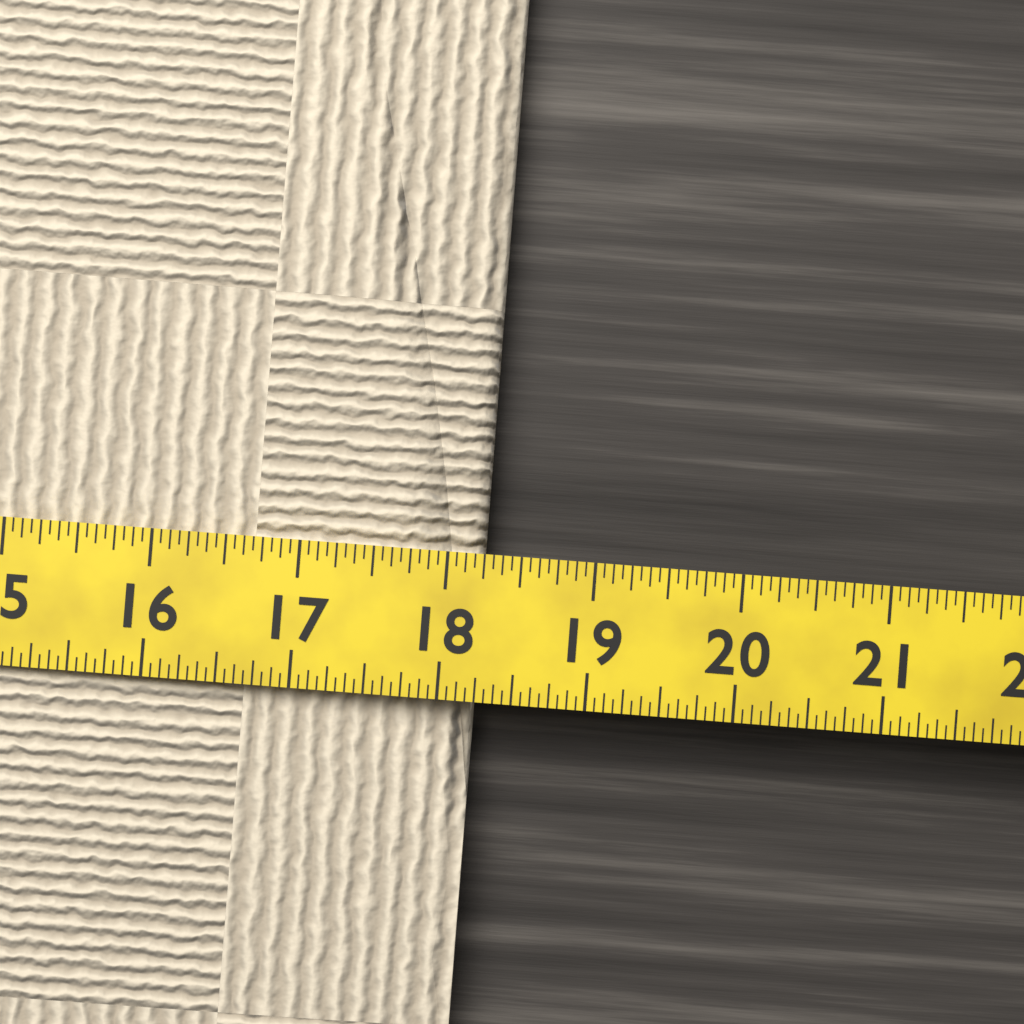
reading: 18.2500 (no unit)
